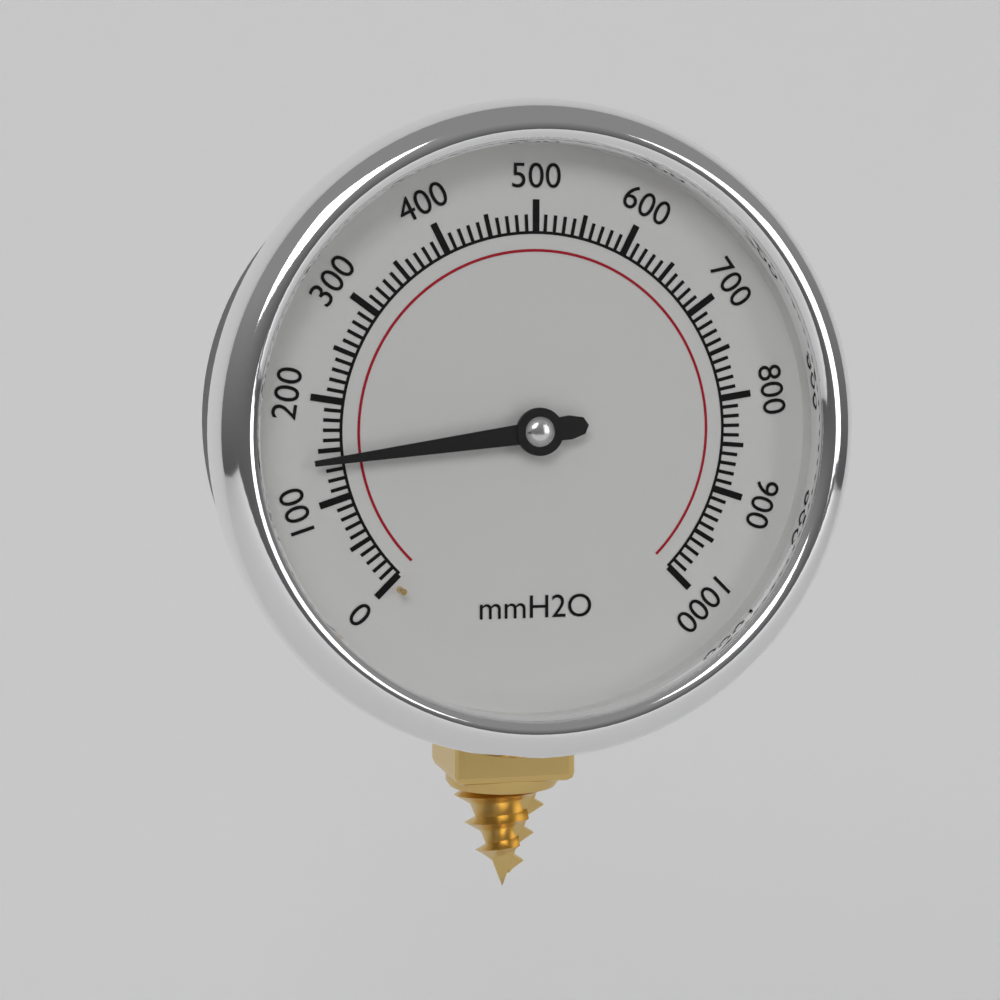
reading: 140 mmH2O
